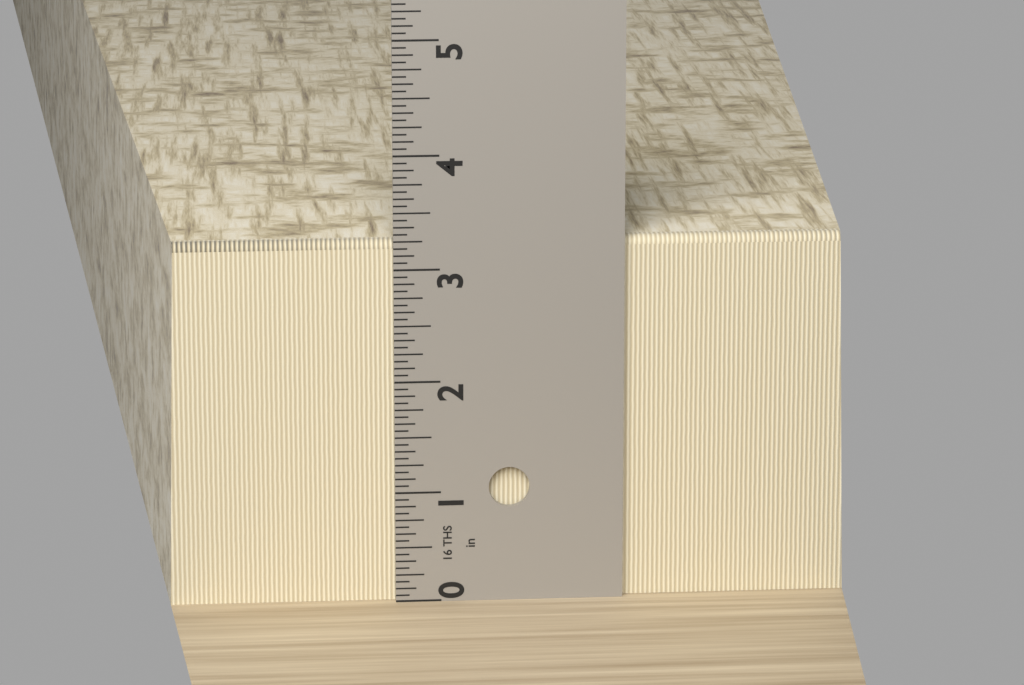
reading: 3.2500 in
